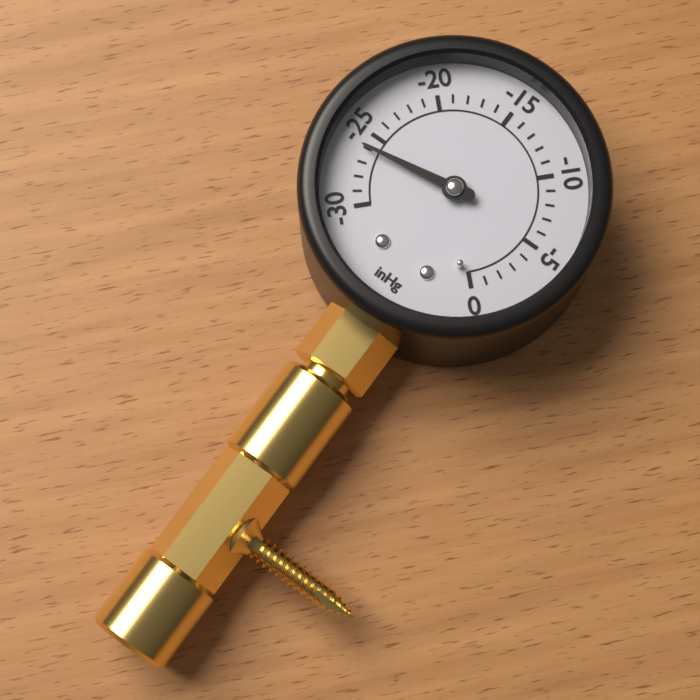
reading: -26 inHg
